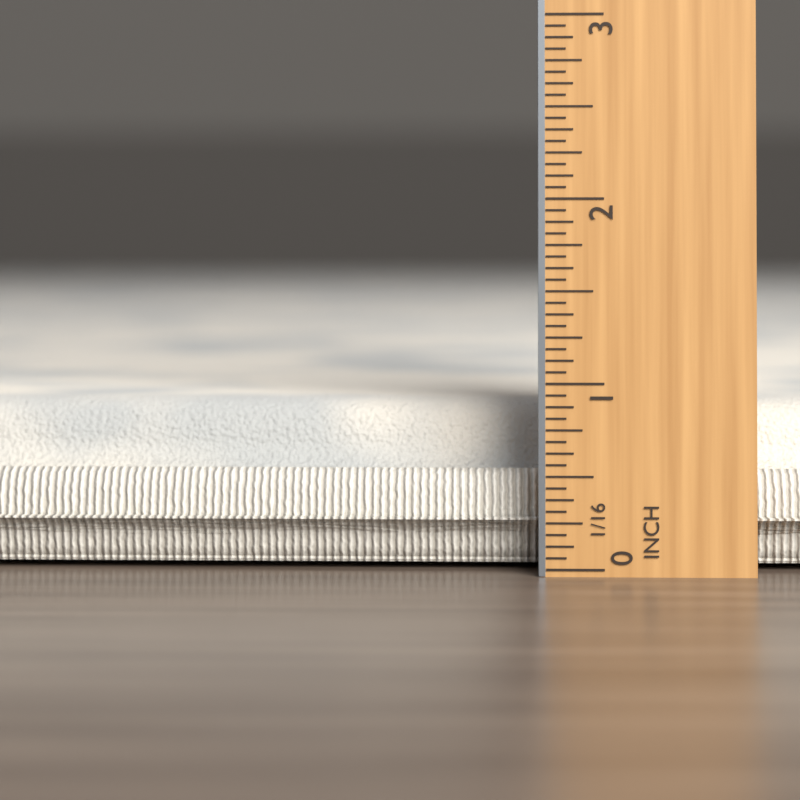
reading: 0.8750 in
